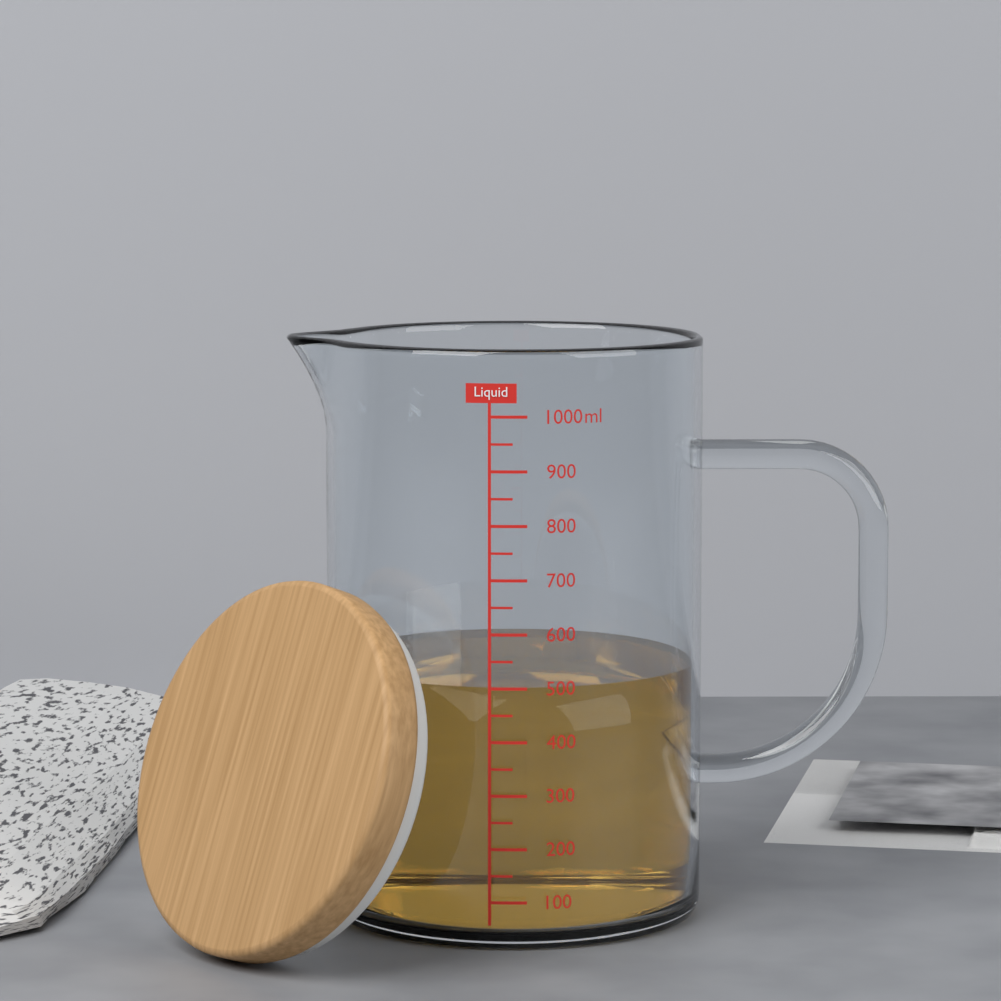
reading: 500 ml
